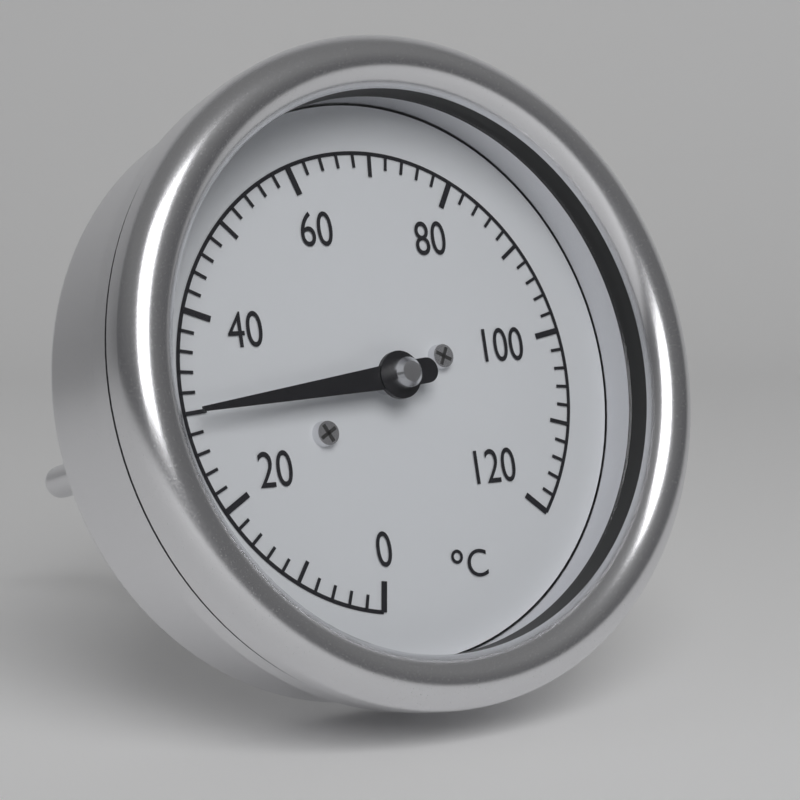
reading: 30 °C
